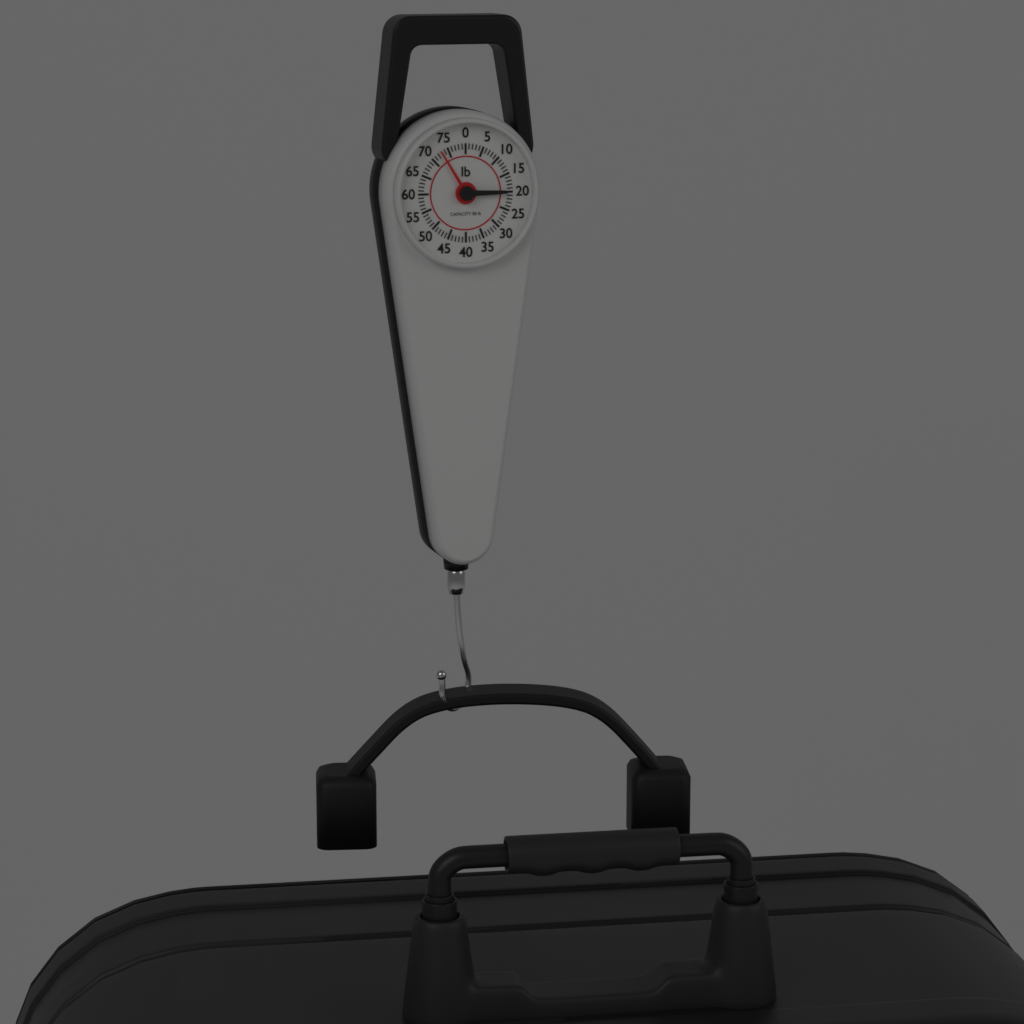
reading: 73 lb
